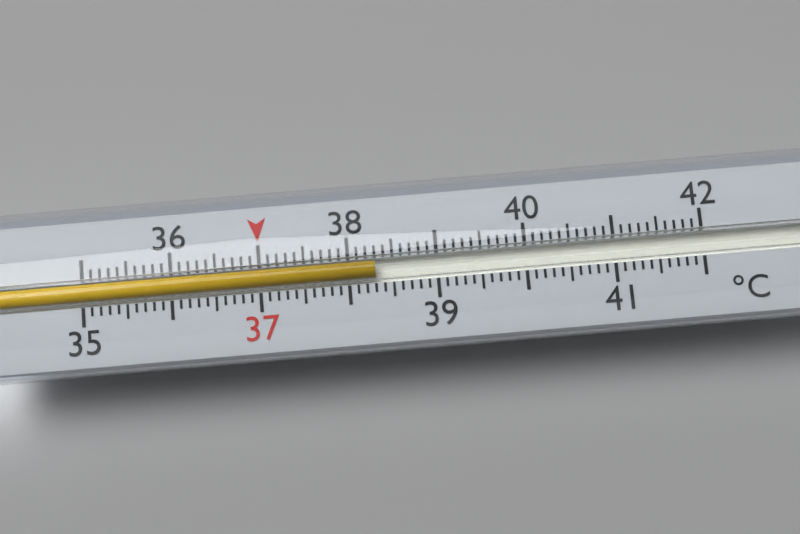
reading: 38.3 °C
